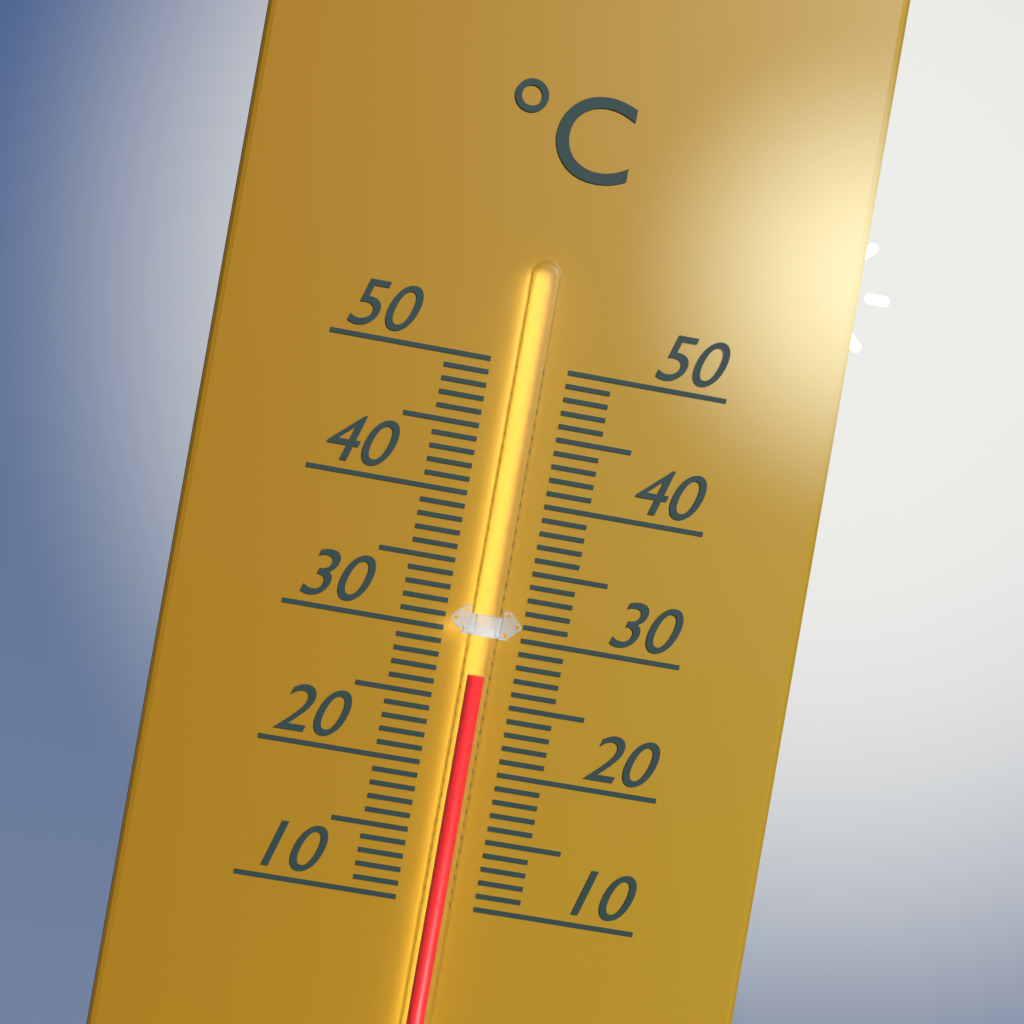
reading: 27 °C
